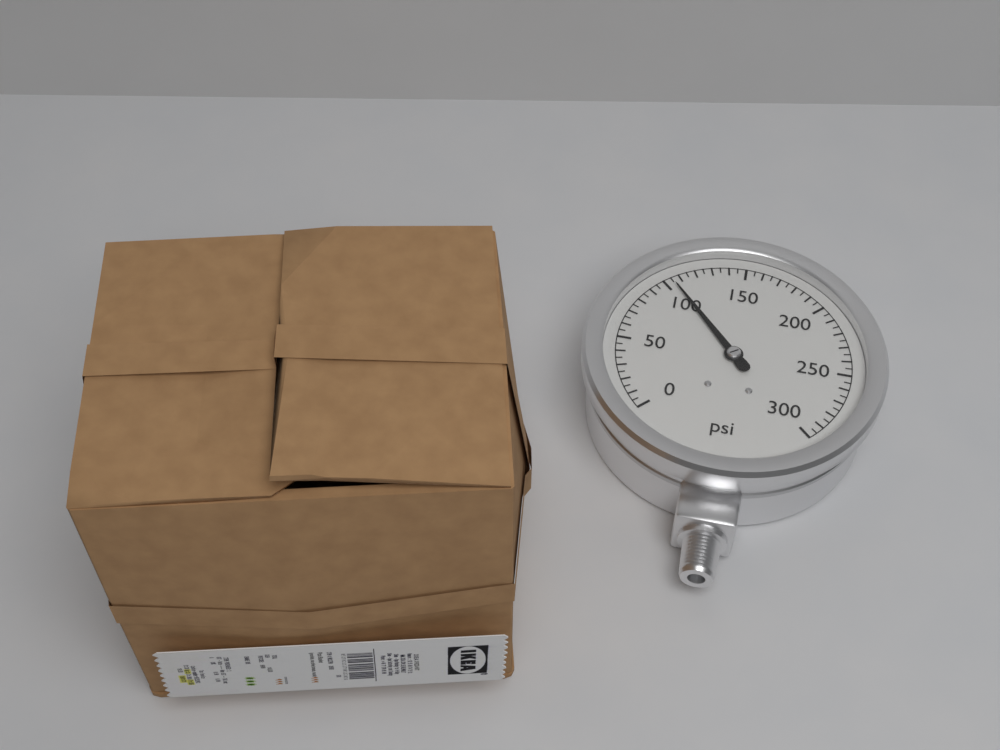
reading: 105 psi
